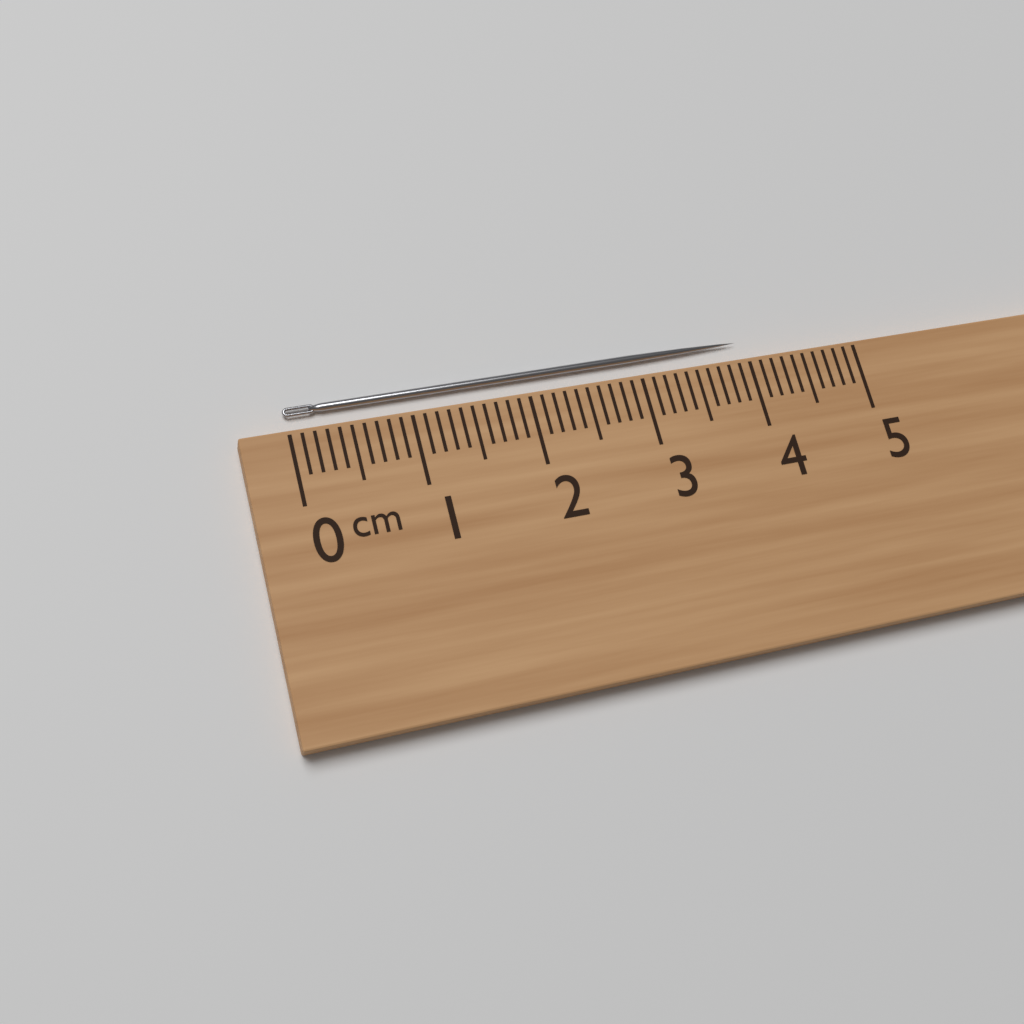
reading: 4.0 cm
